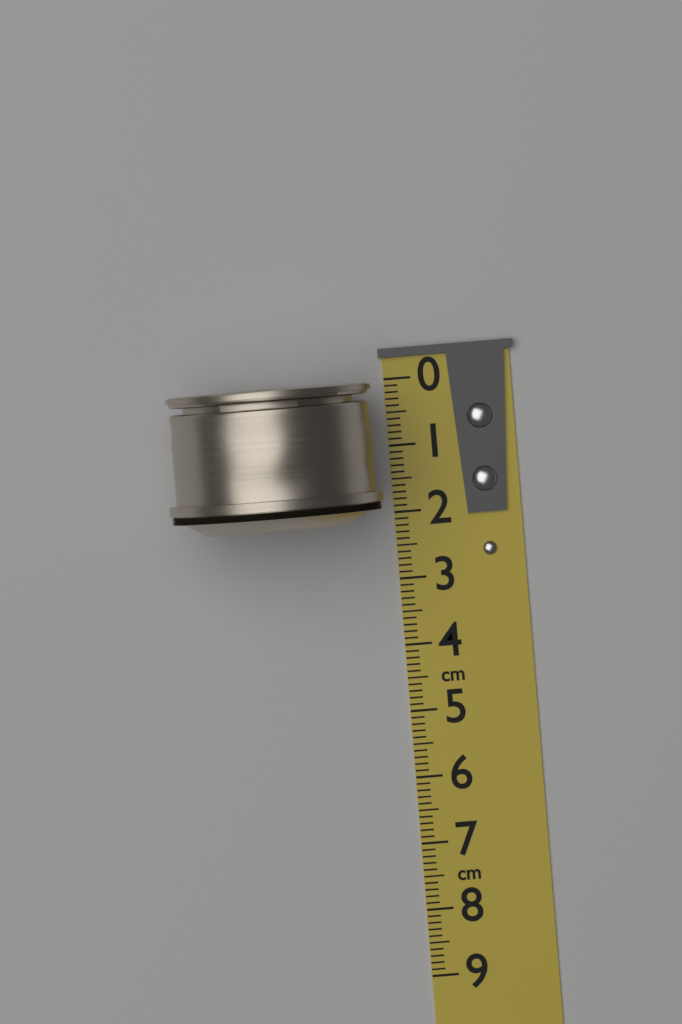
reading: 2.1 cm
